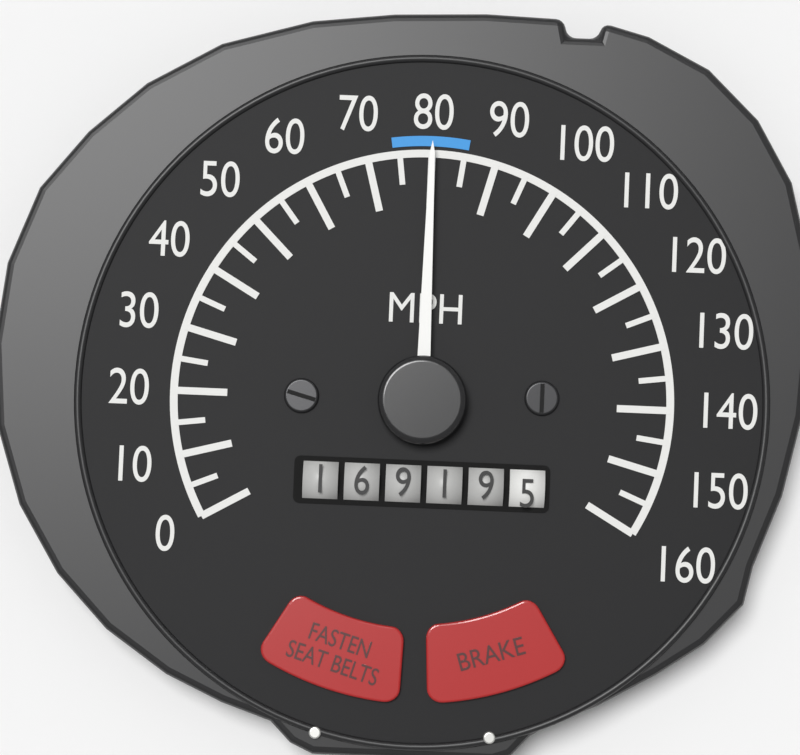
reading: 80 MPH
